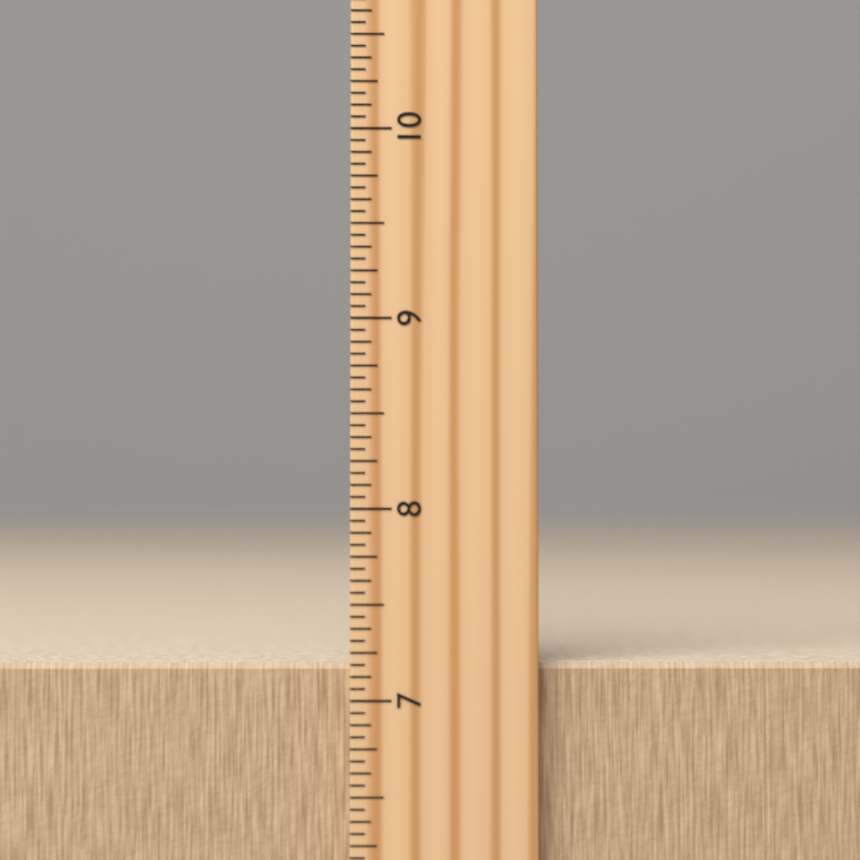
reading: 7.1875 inch
